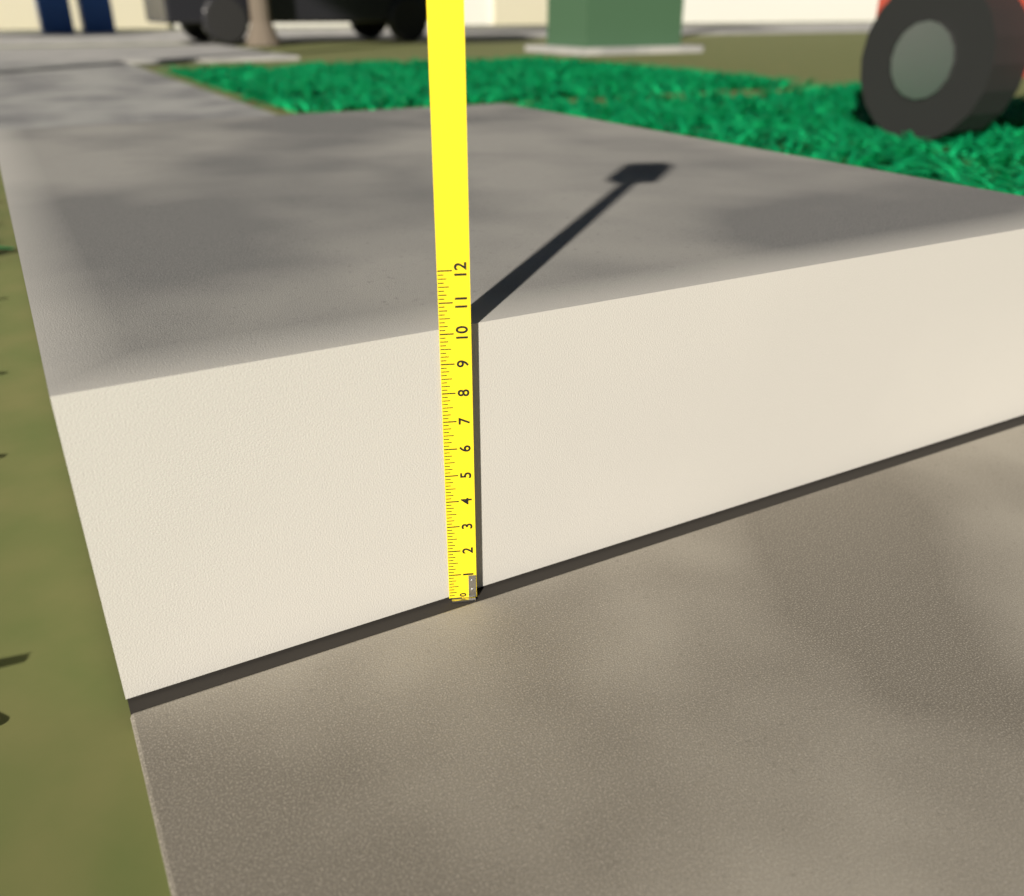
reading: 10.125 (no unit)
